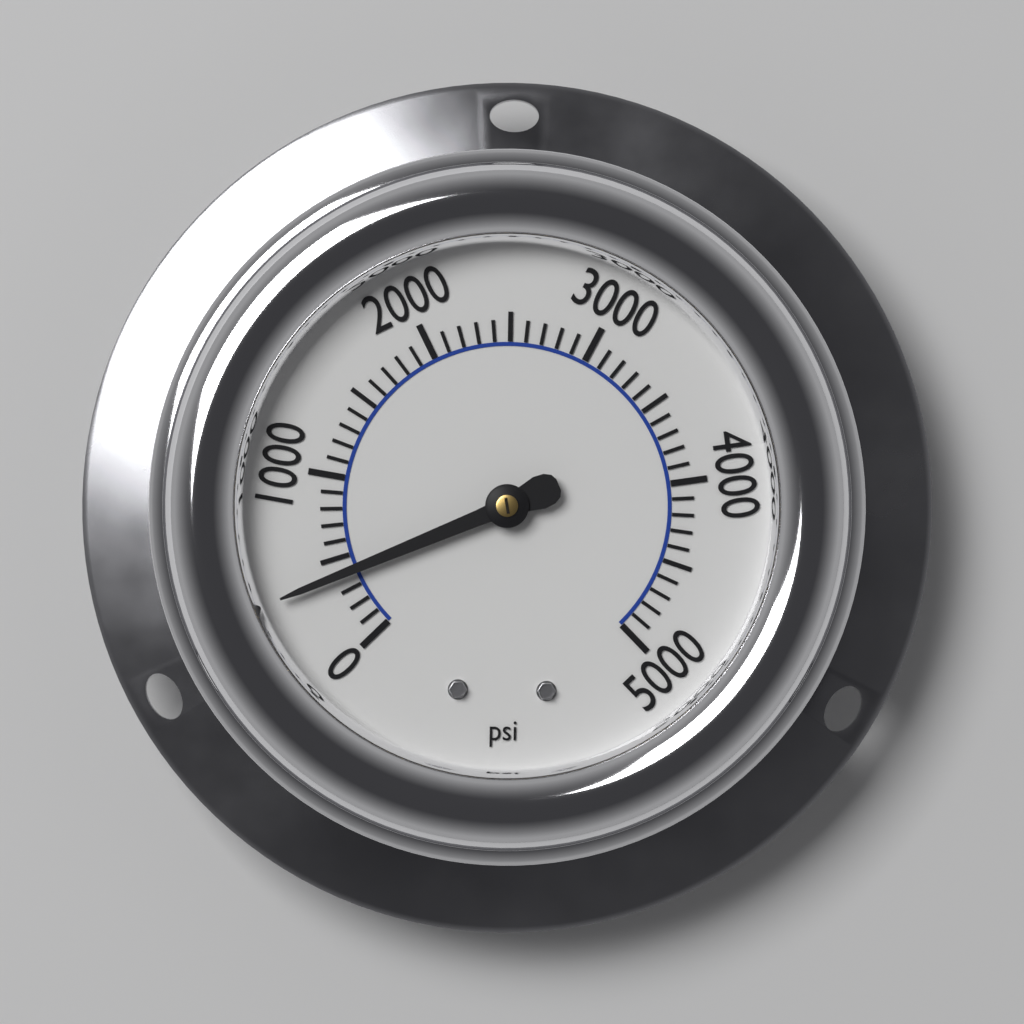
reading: 400 psi
